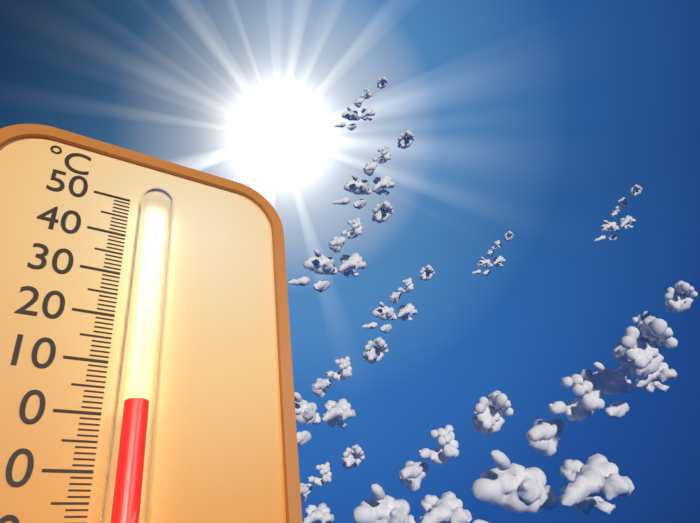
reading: 1 °C
